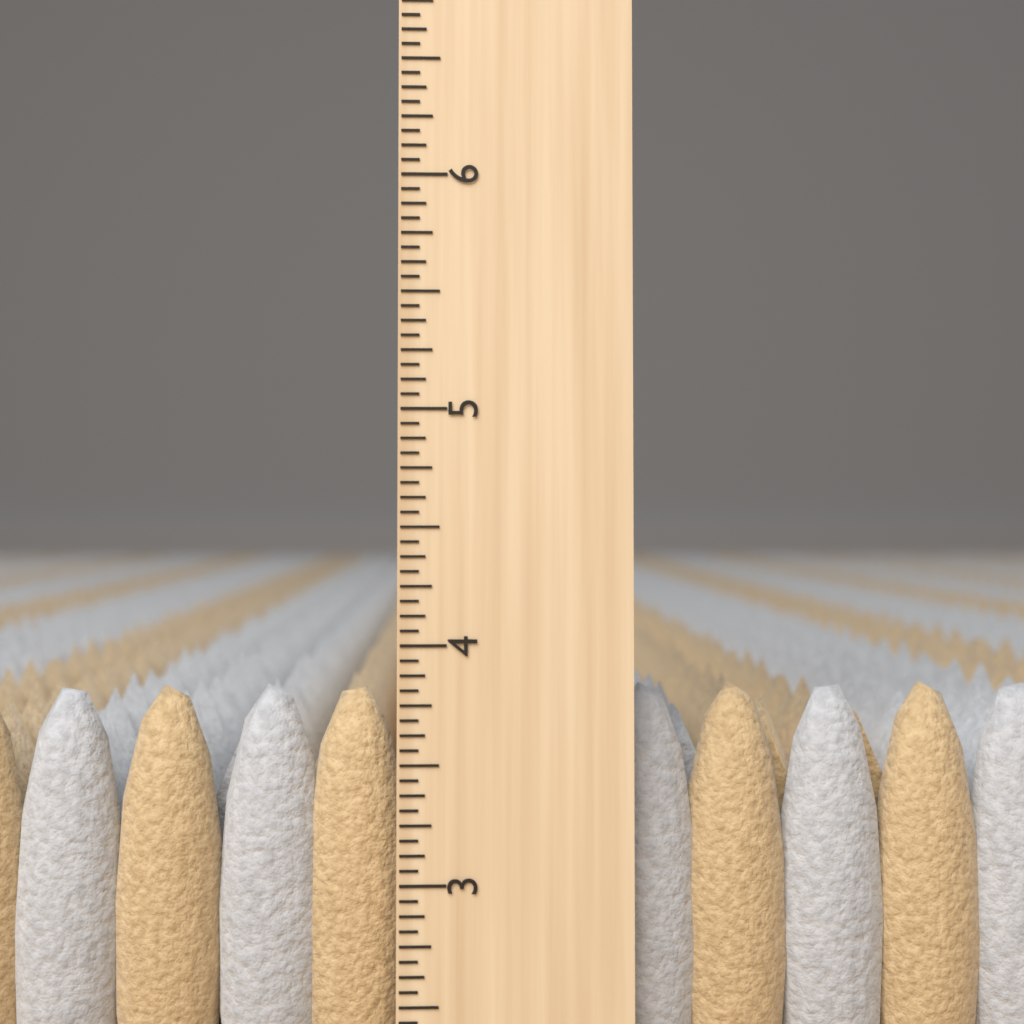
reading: 3.8125 inch
